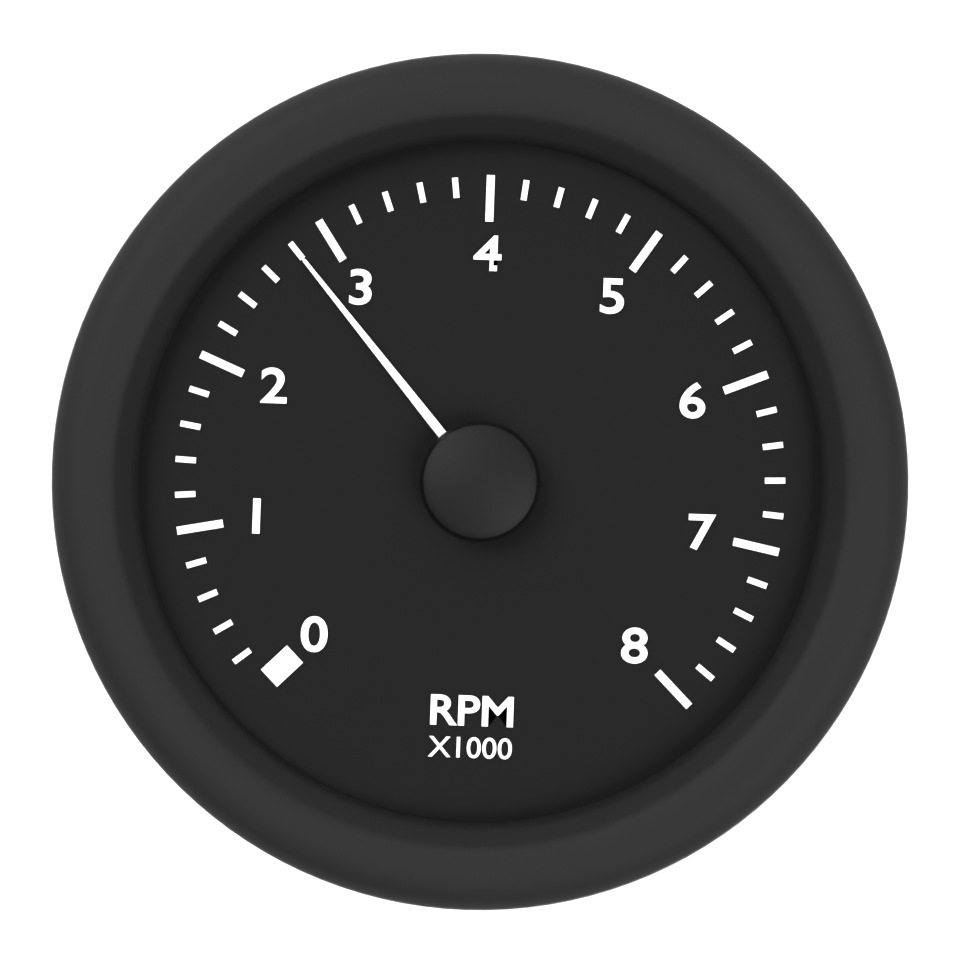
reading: 2.8 RPM x1000
